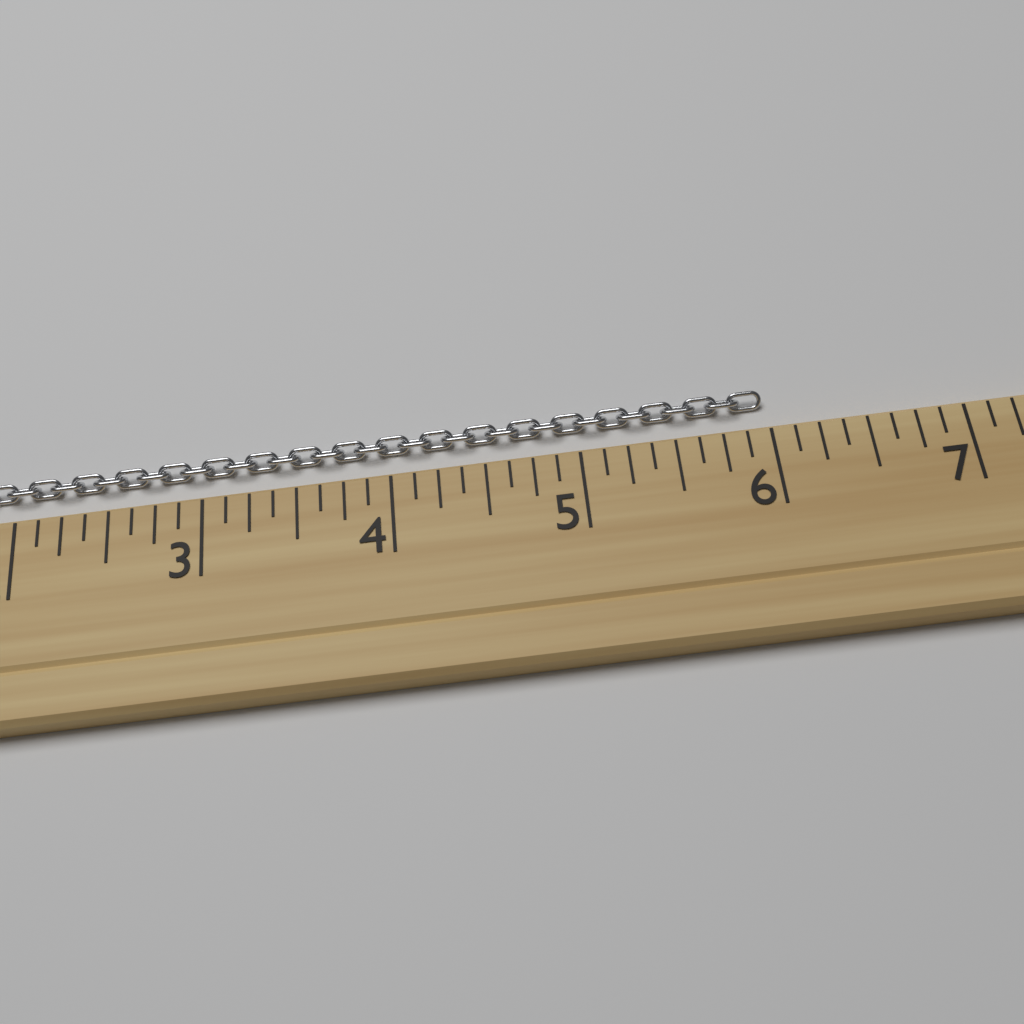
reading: 6.000 (no unit)
